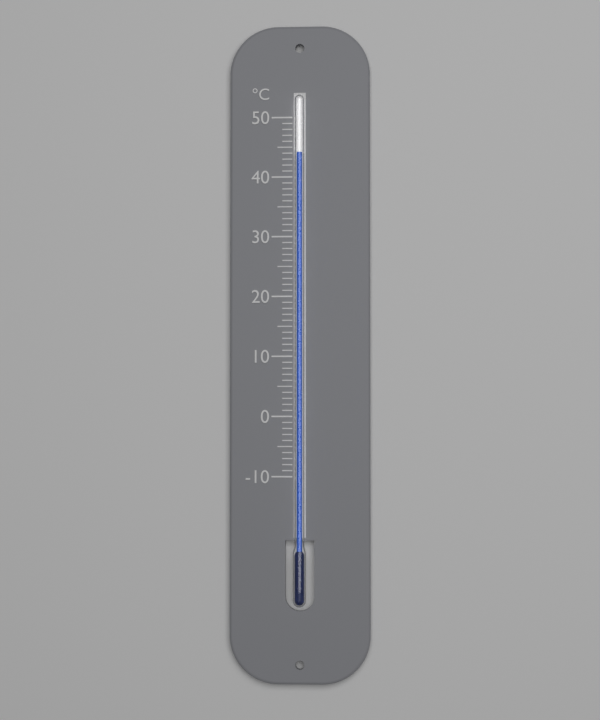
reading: 44 °C
